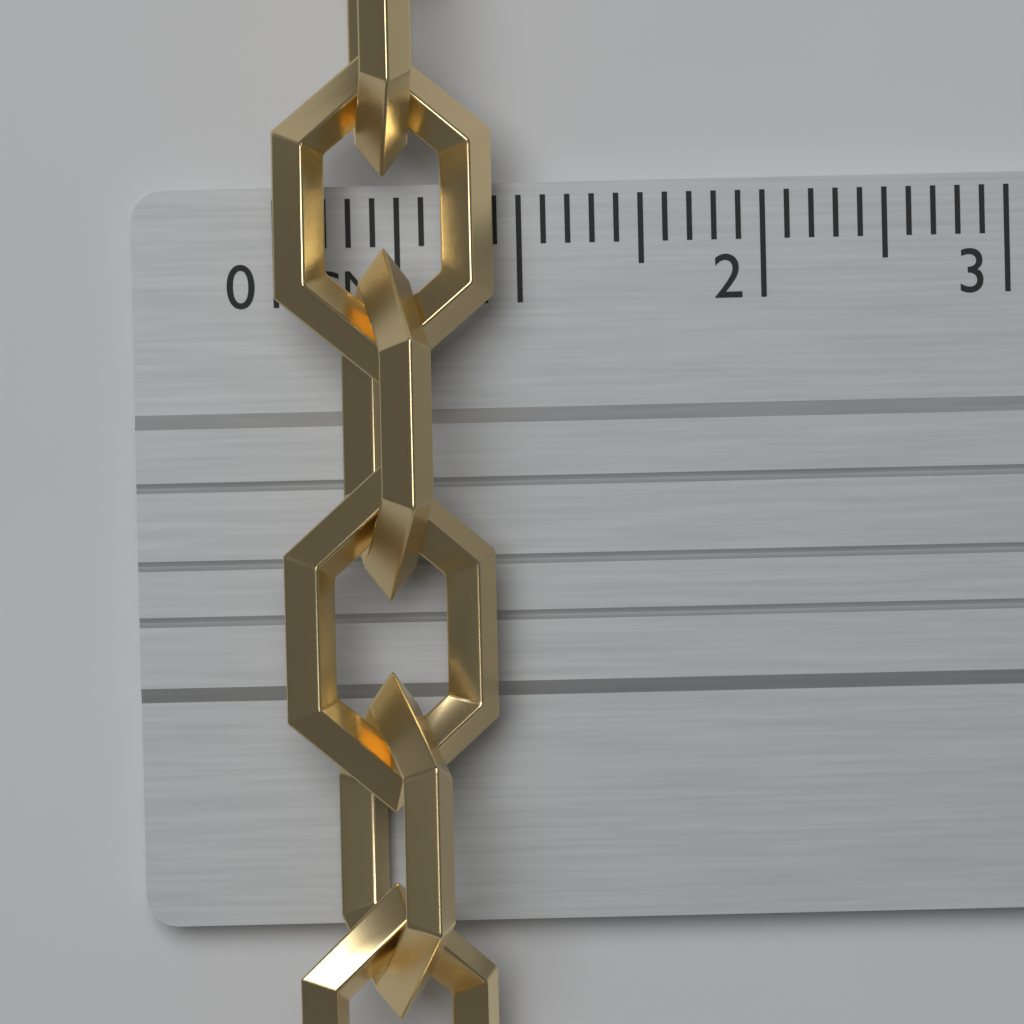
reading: 0.9 cm
